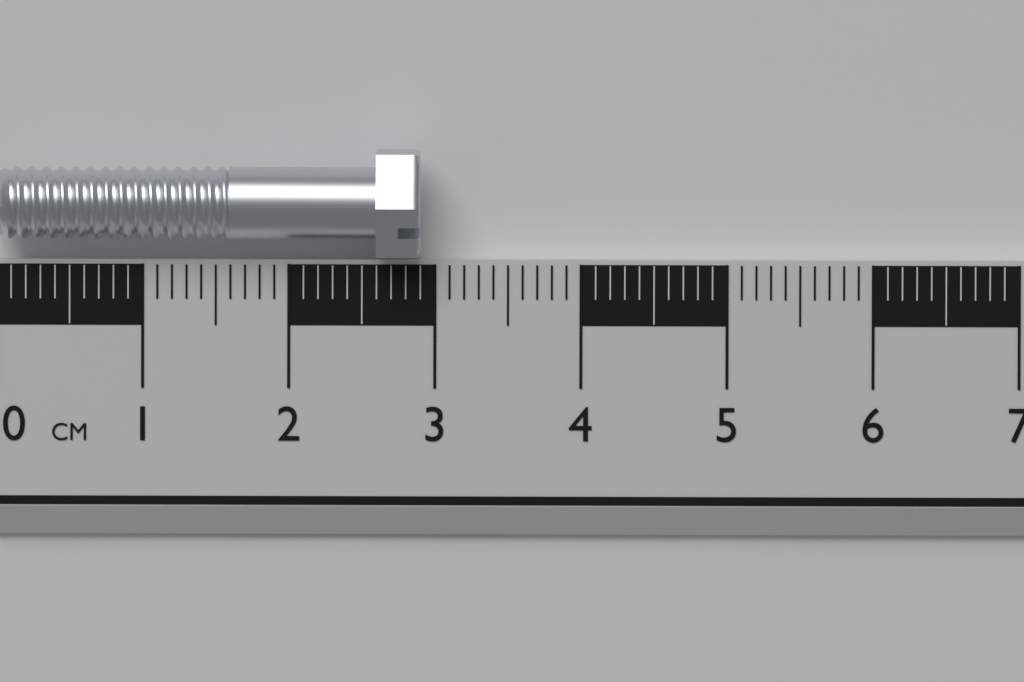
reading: 2.9 cm
